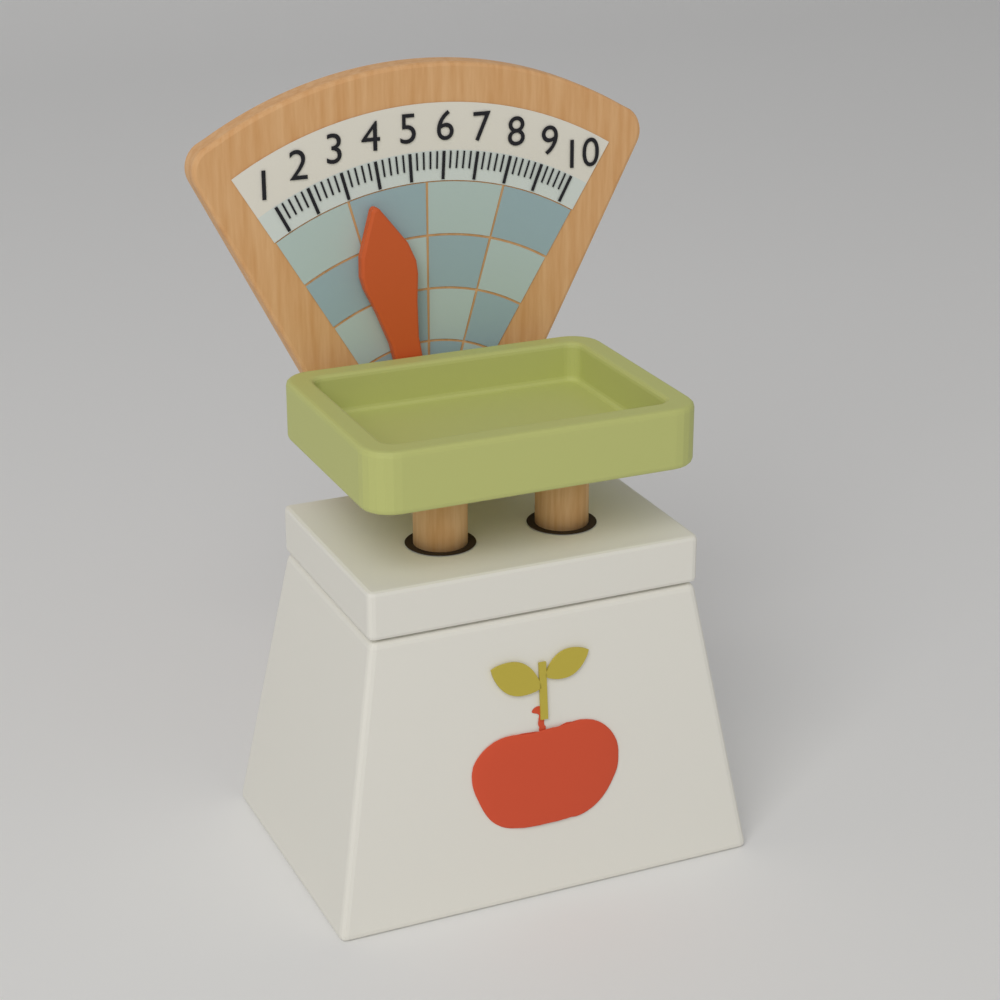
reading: 3.6 (no unit)
